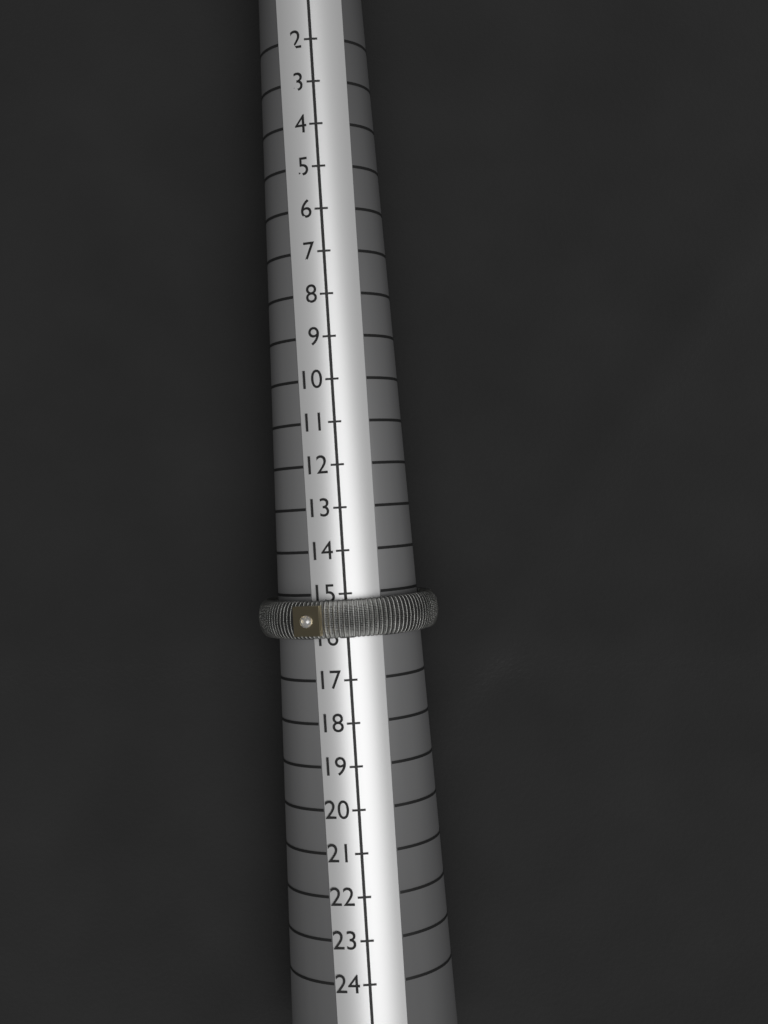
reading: 16 (no unit)
